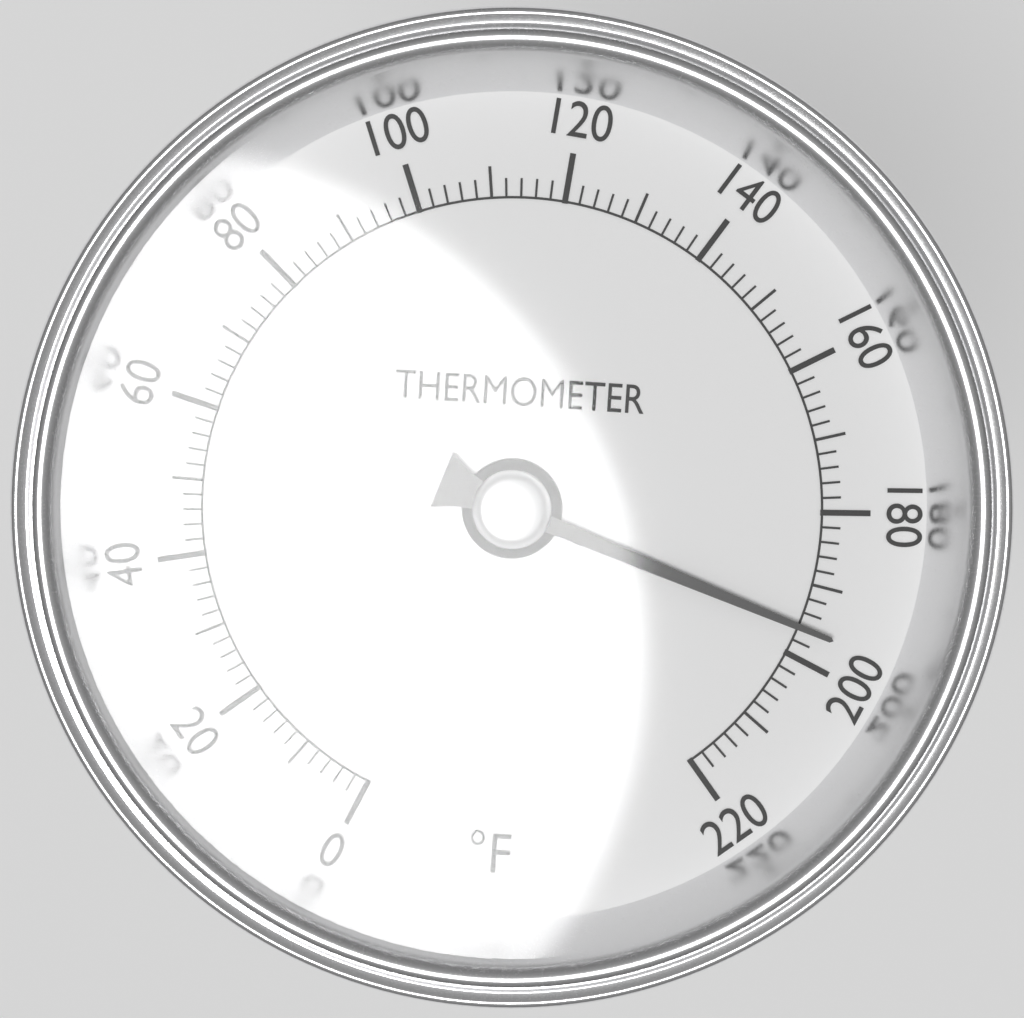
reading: 196 °F
